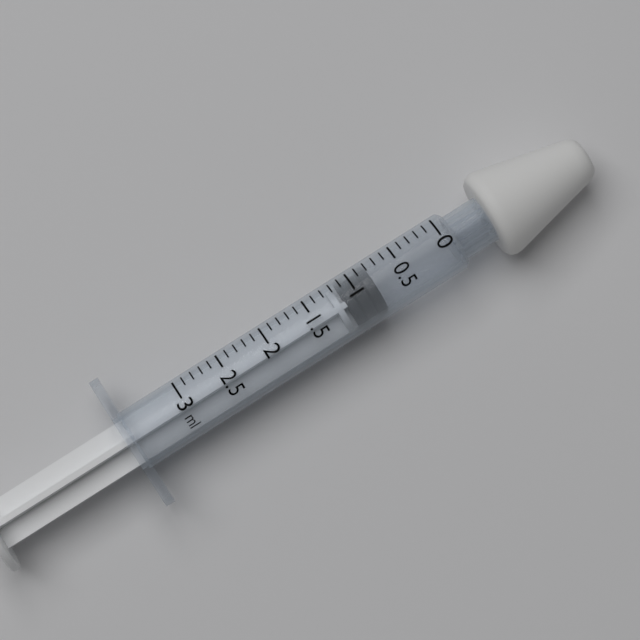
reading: 0.8 ml
